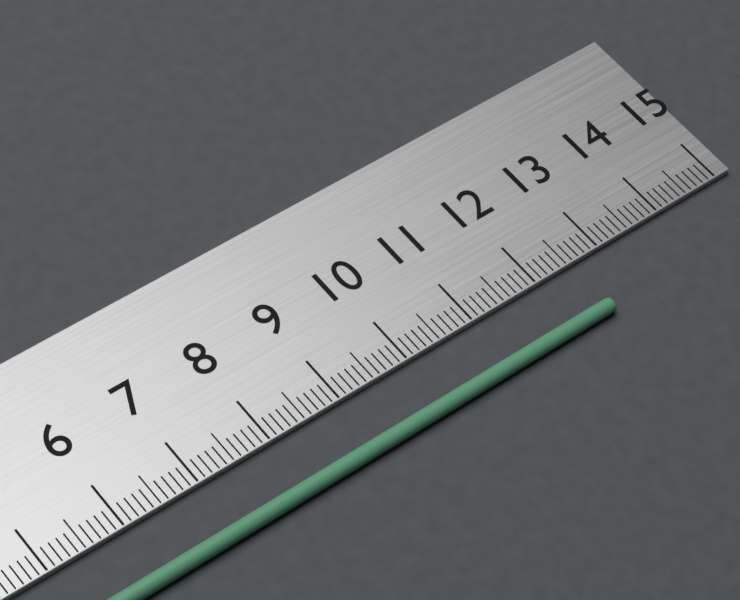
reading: 12.6 cm
